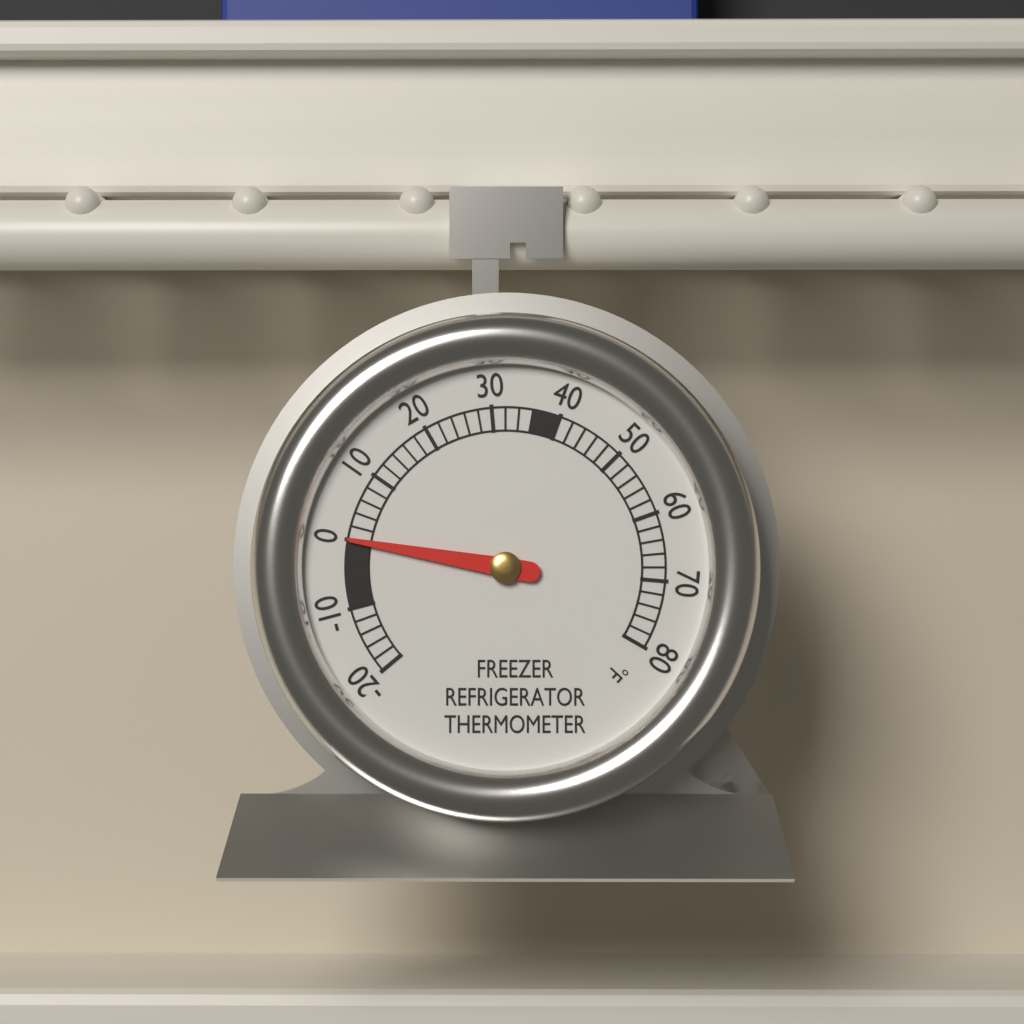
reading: 0 °F
